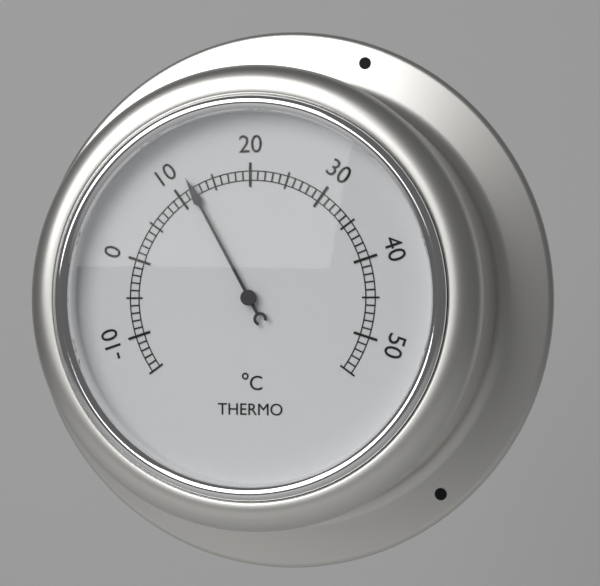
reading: 12 °C
